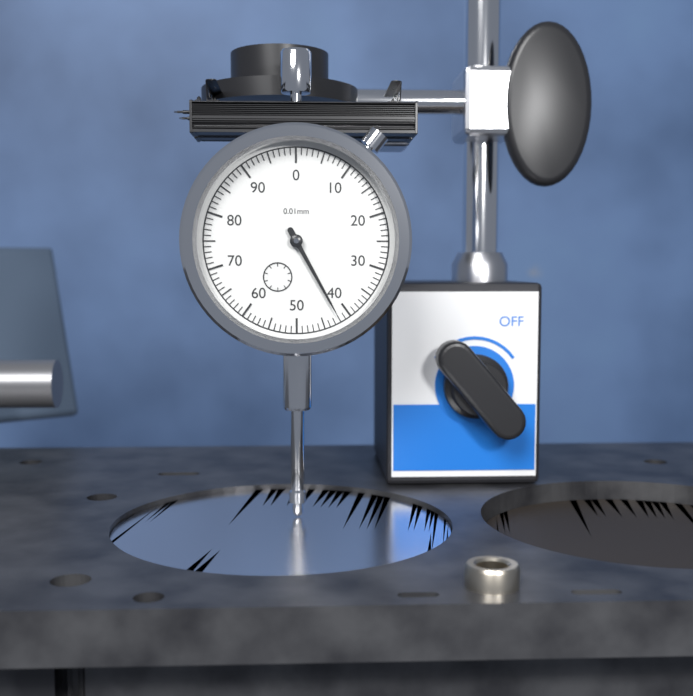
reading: 42 0.01mm
